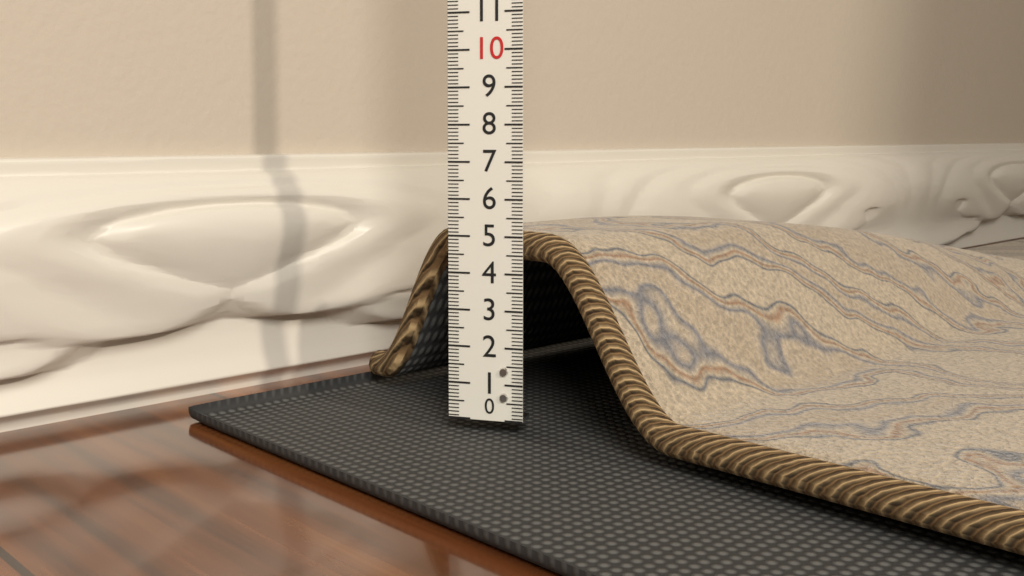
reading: 5.1 (no unit)
